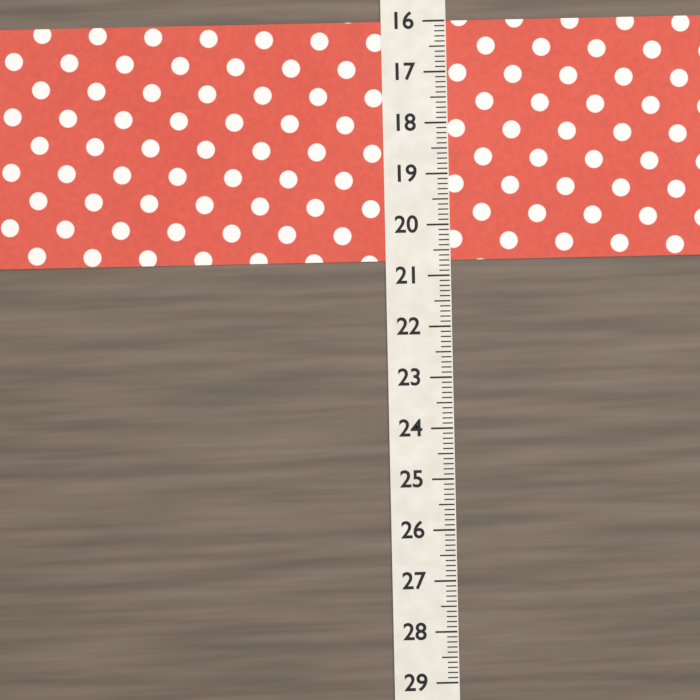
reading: 20.7 (no unit)
